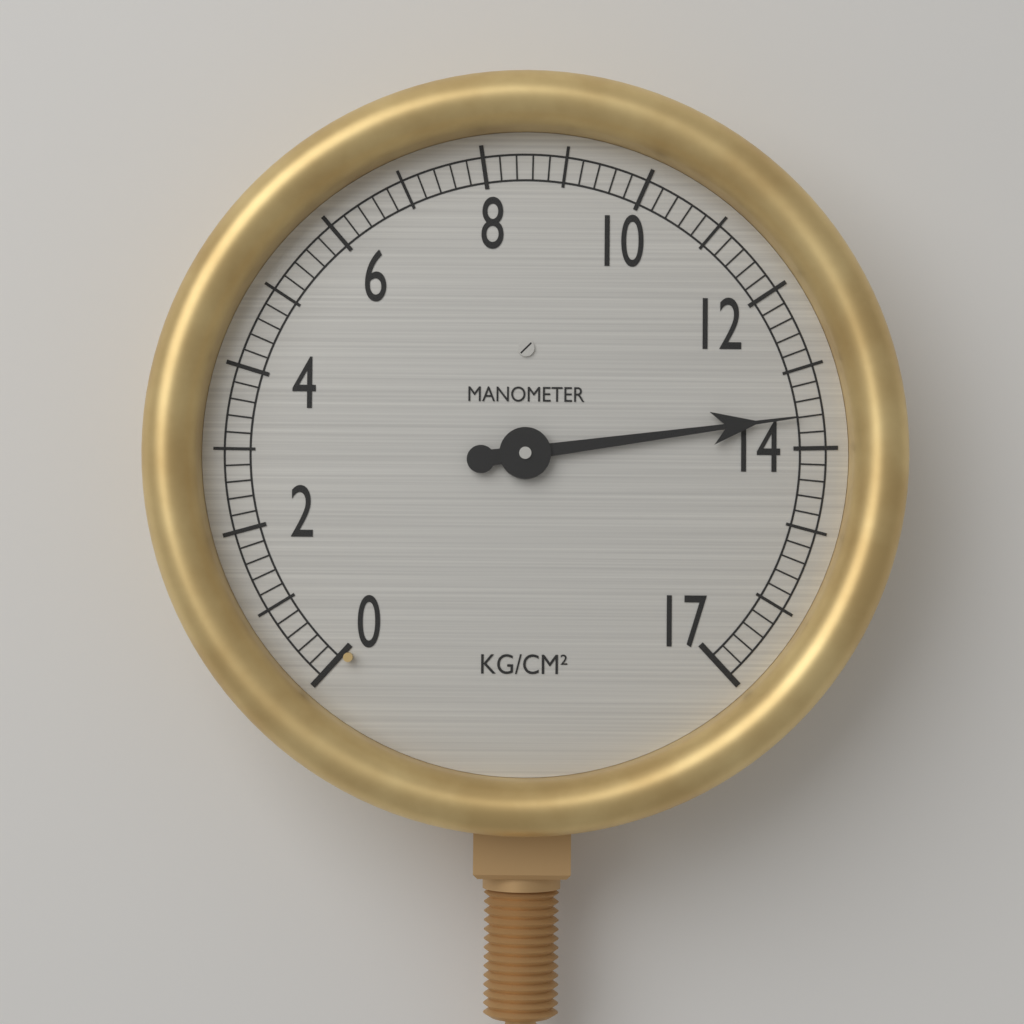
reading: 13.6 kg/cm²
